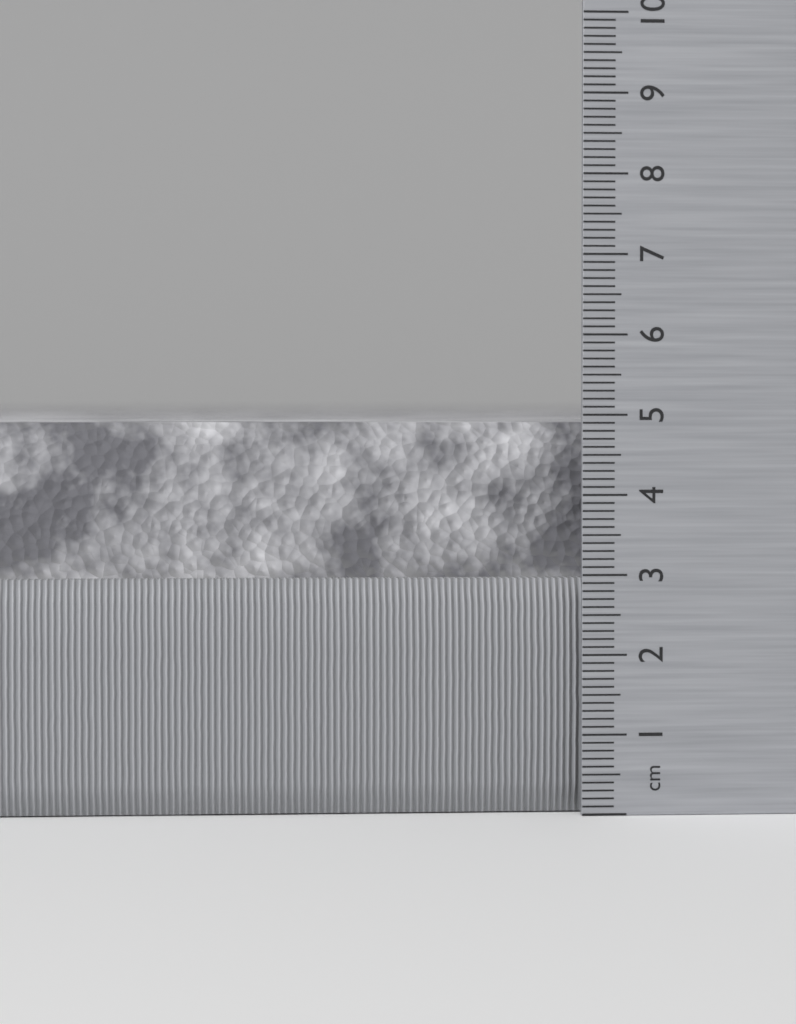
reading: 4.9 cm
